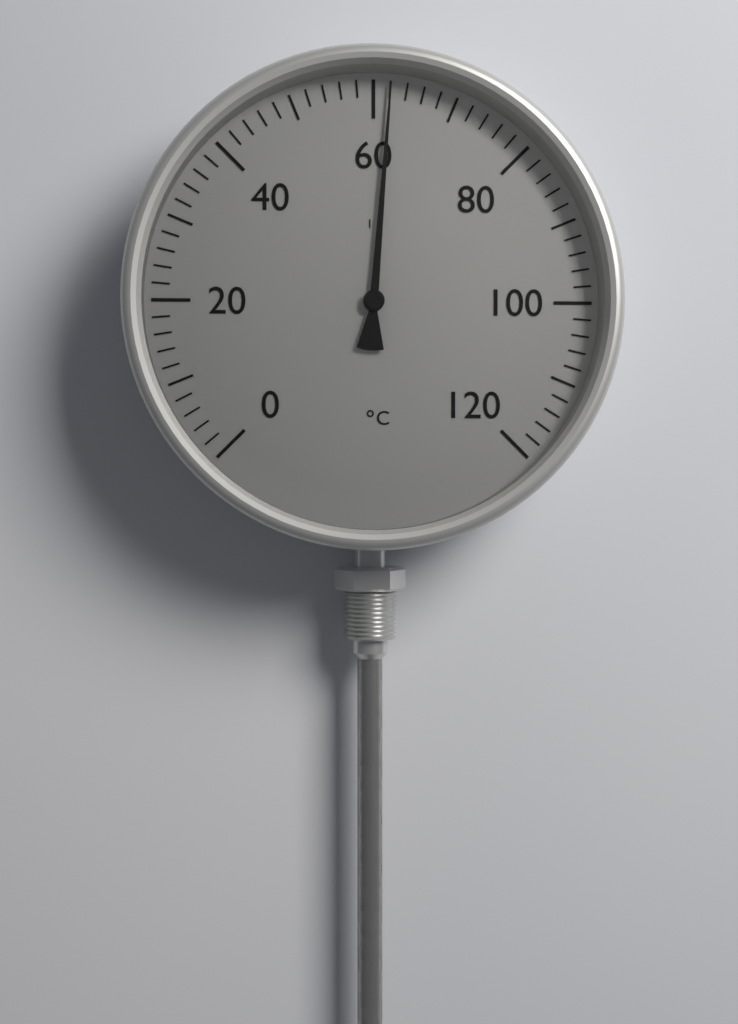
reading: 62 °C
